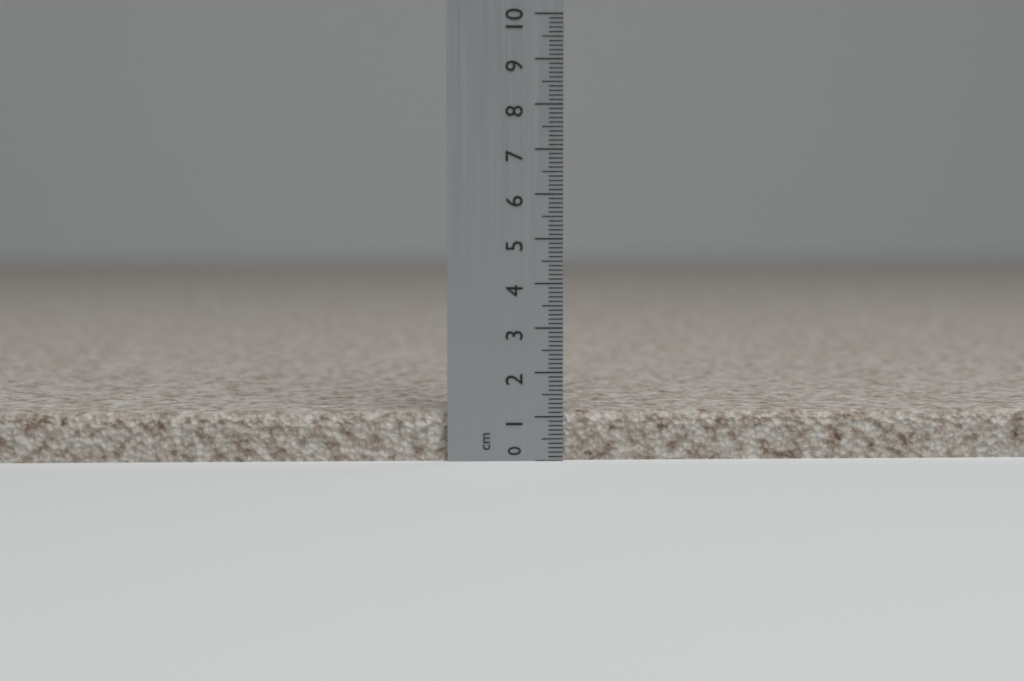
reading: 1.1 cm
